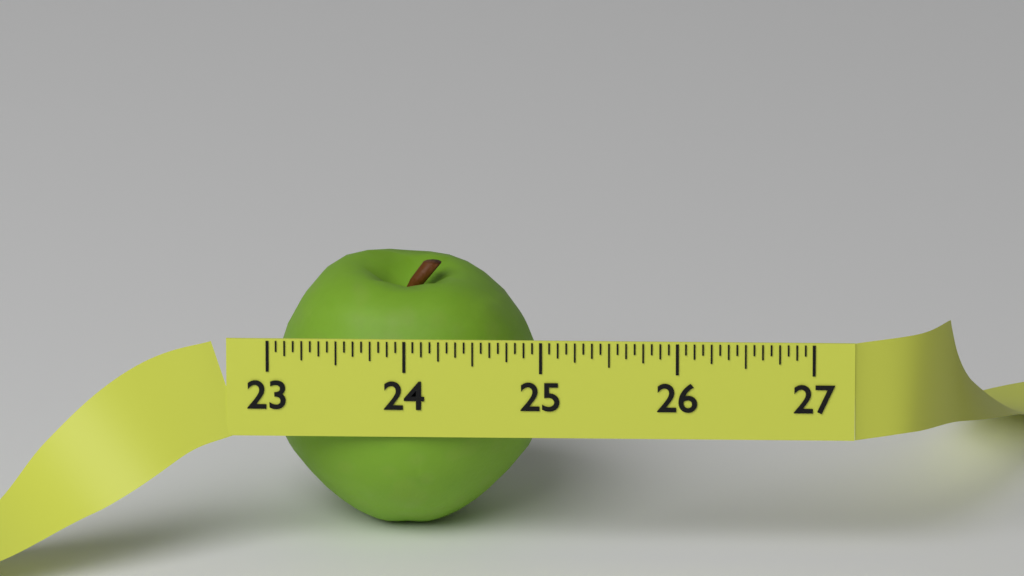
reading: 25.0000 (no unit)
